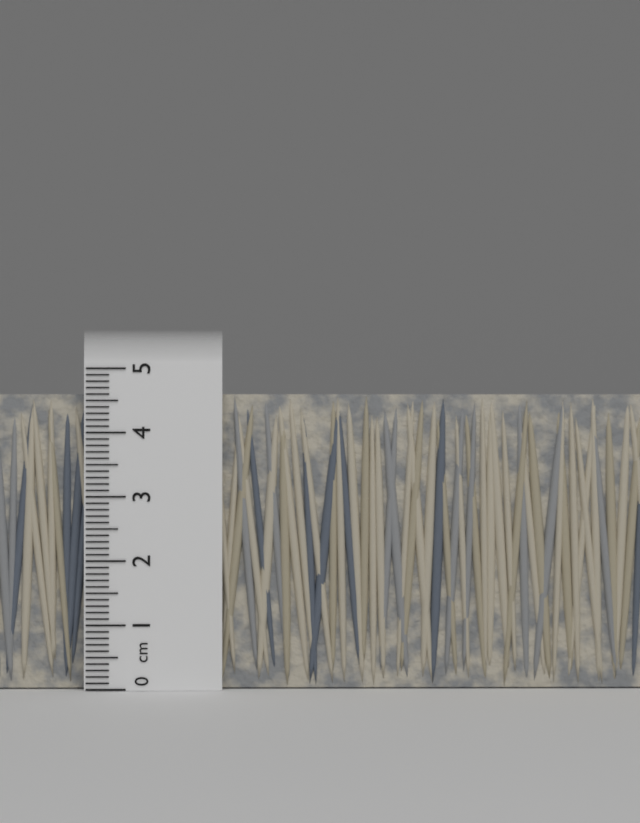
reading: 4.6 cm
